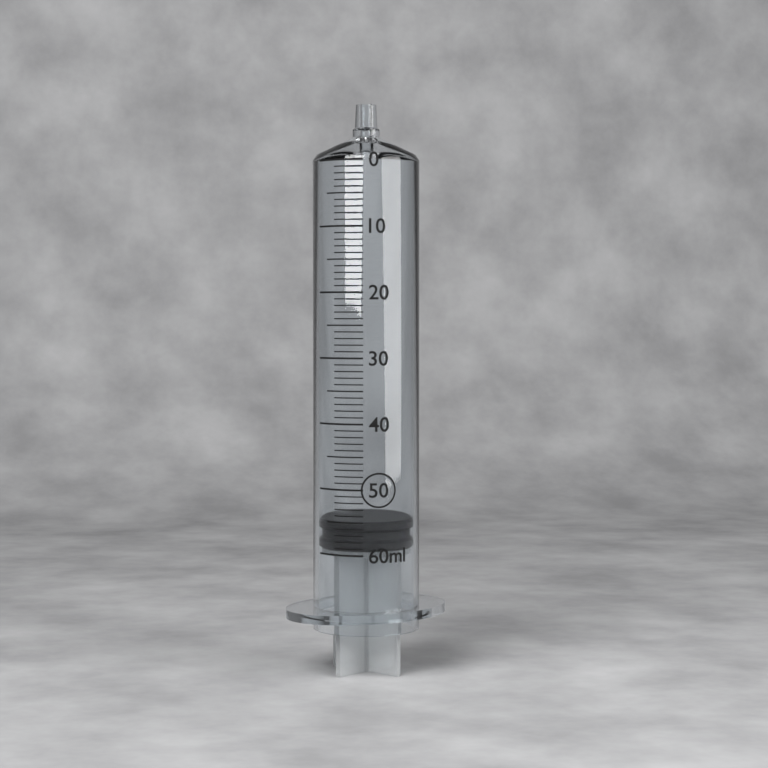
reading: 55 ml
